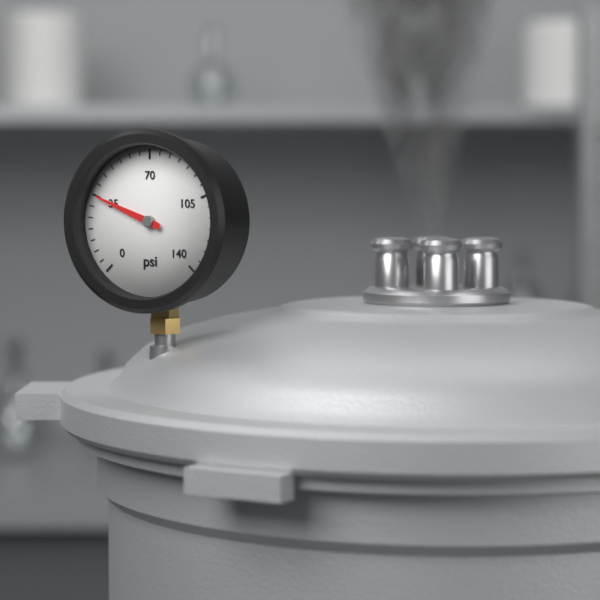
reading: 35 psi
